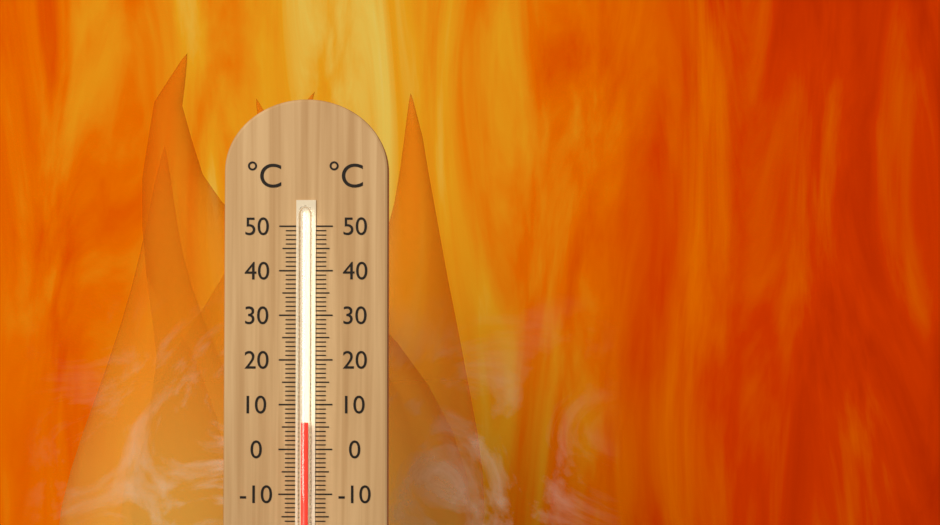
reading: 6 °C
